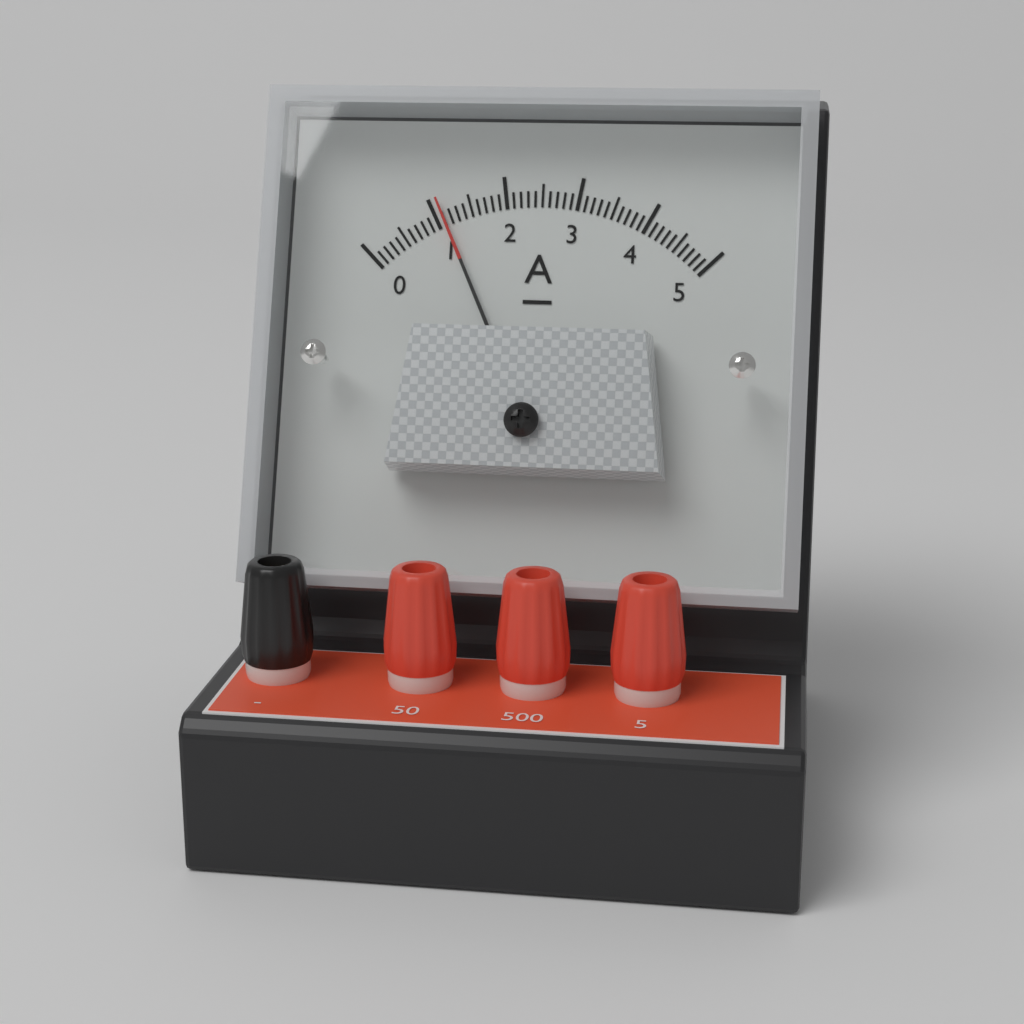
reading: 1.1 A
